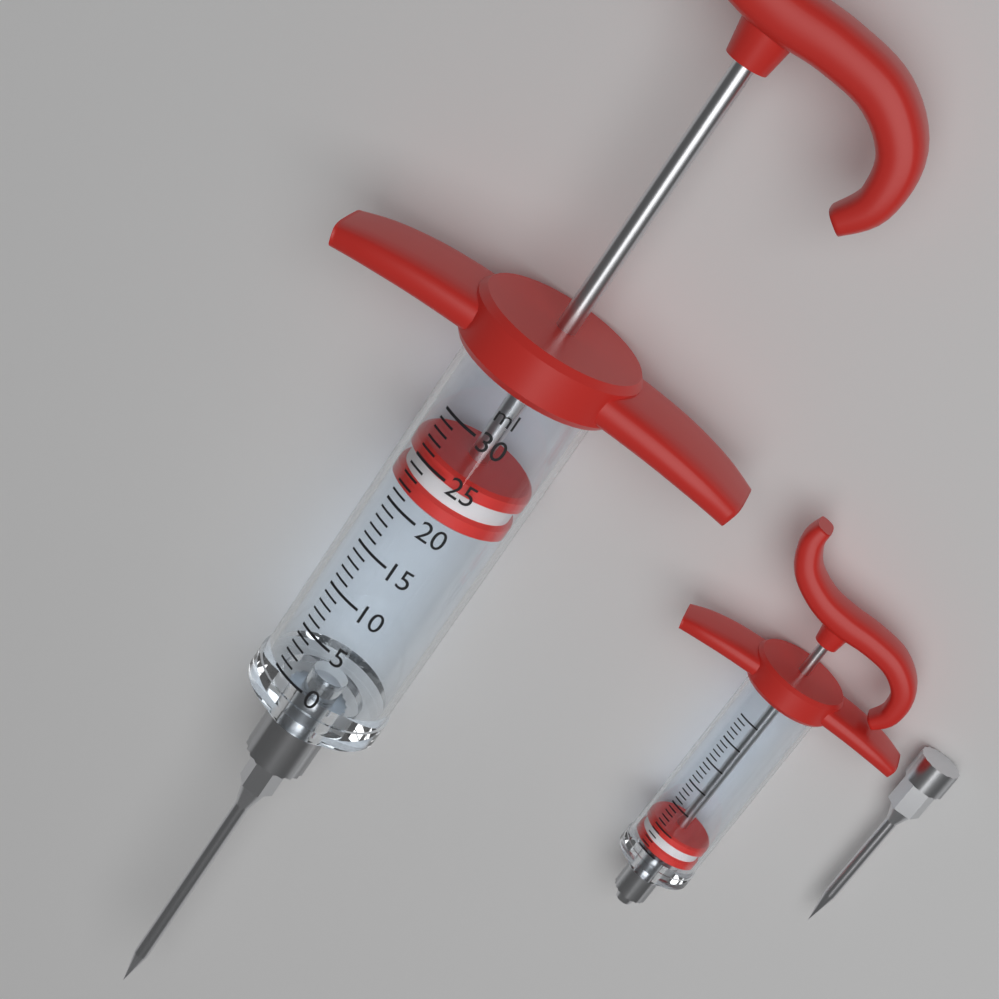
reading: 21 ml
